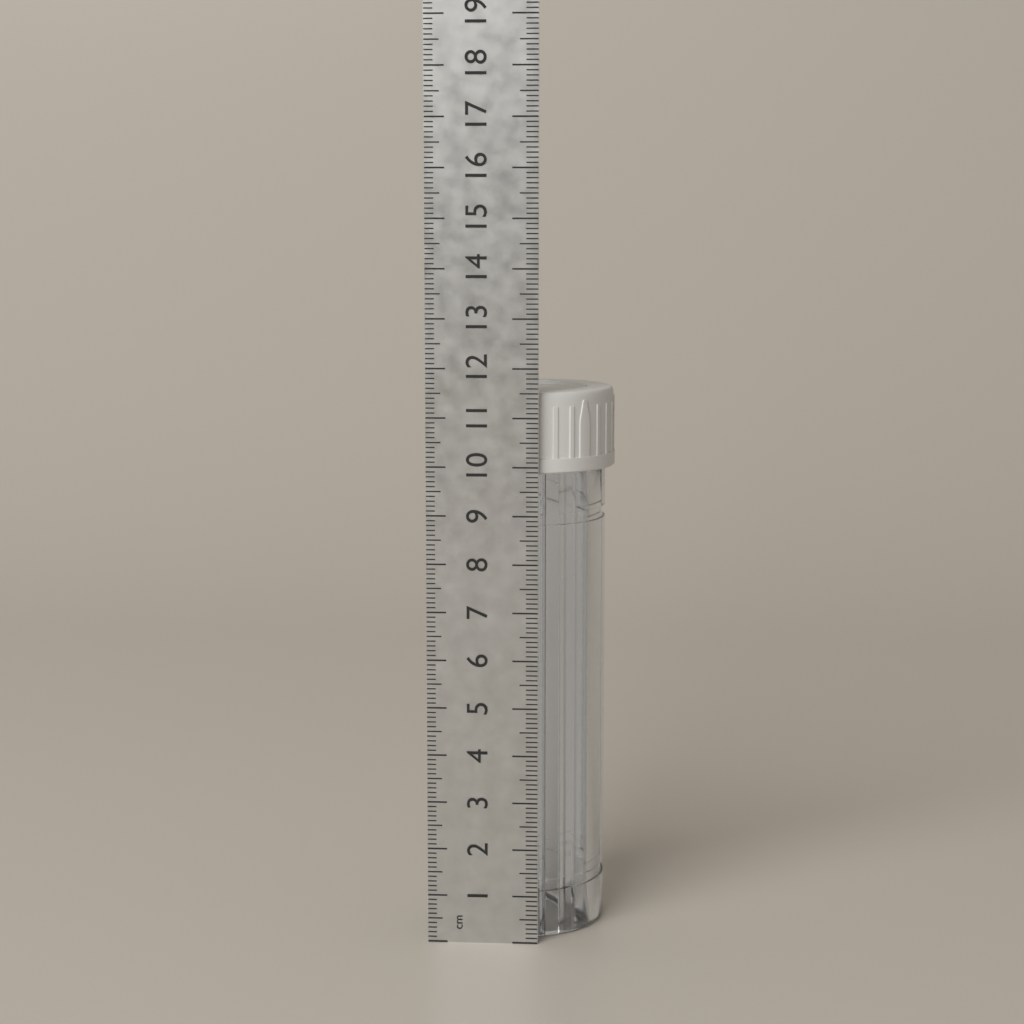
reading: 11.5 cm
